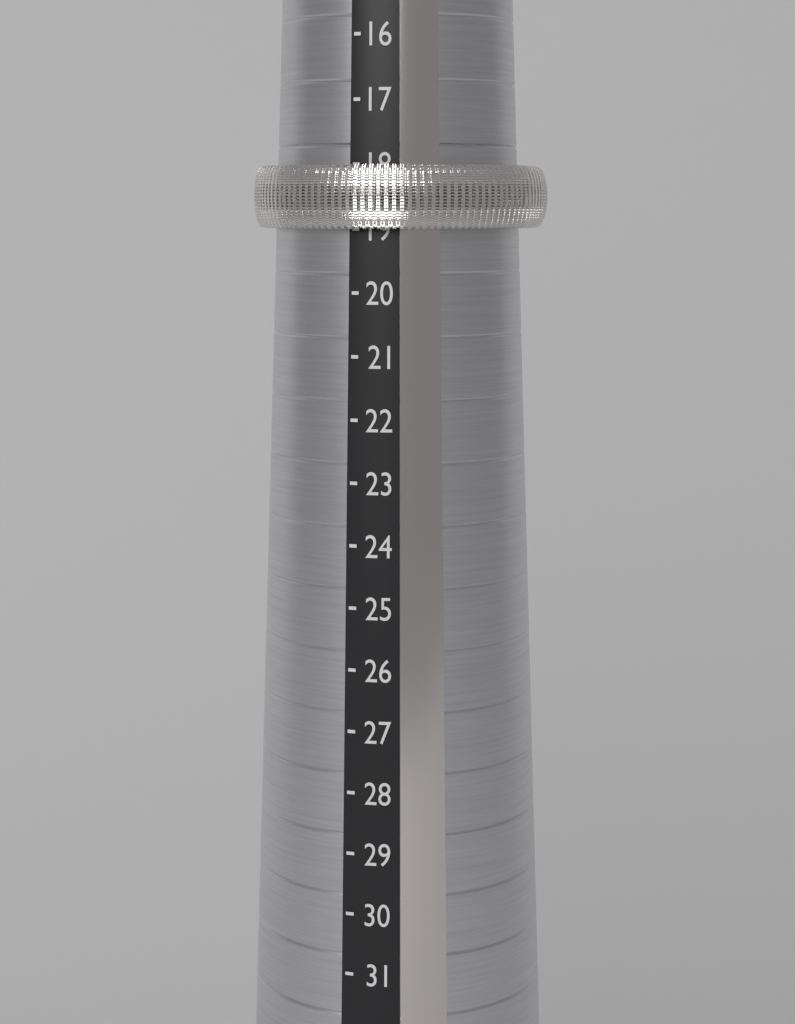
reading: 19 (no unit)
